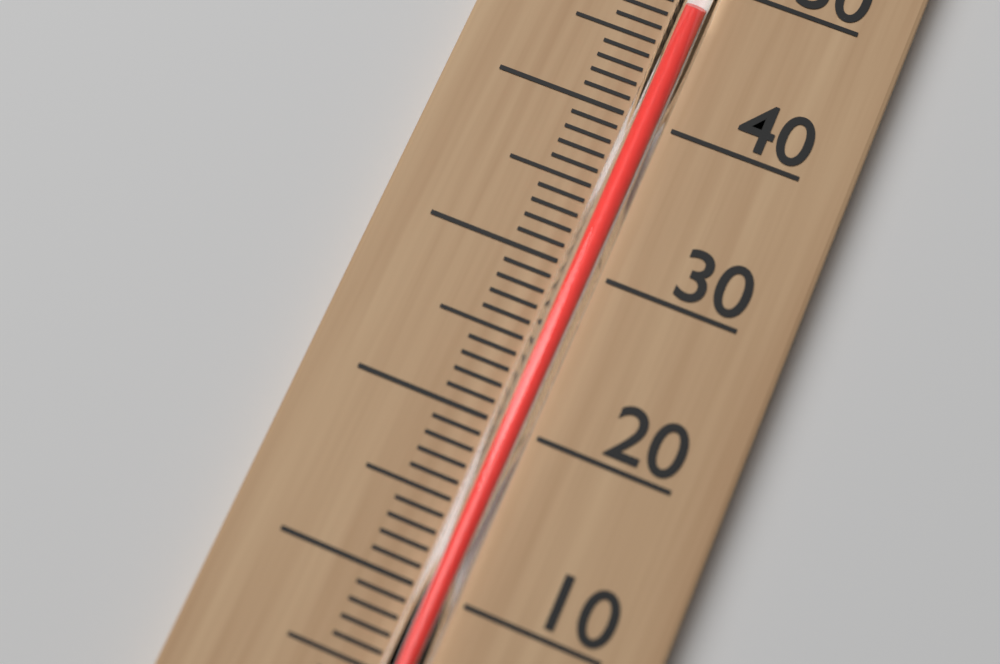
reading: 47 °C
